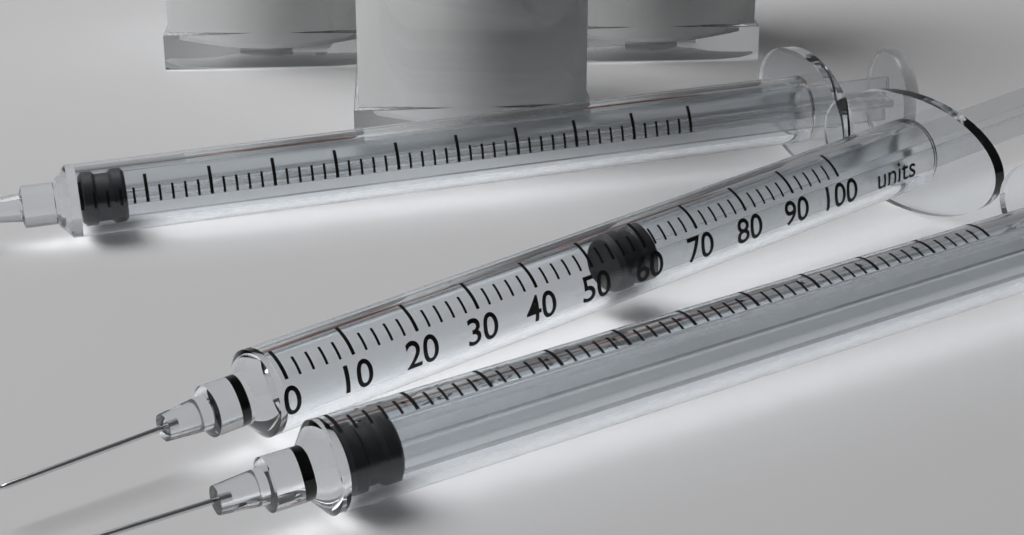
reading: 56 units
